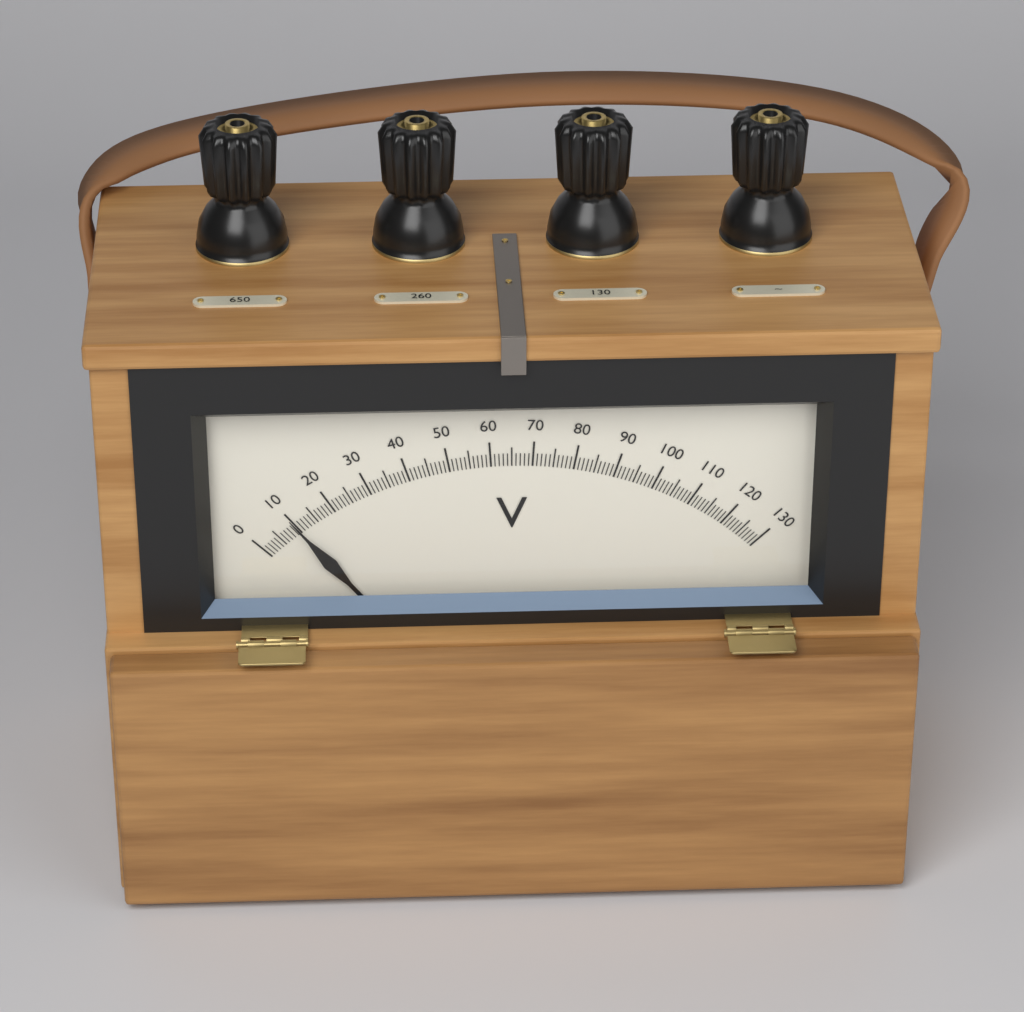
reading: 10 V
